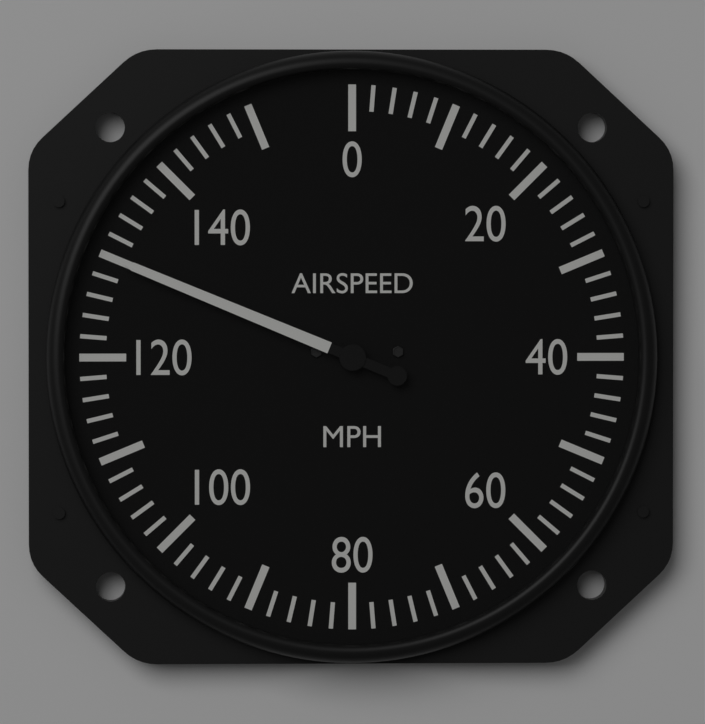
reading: 130 mph
